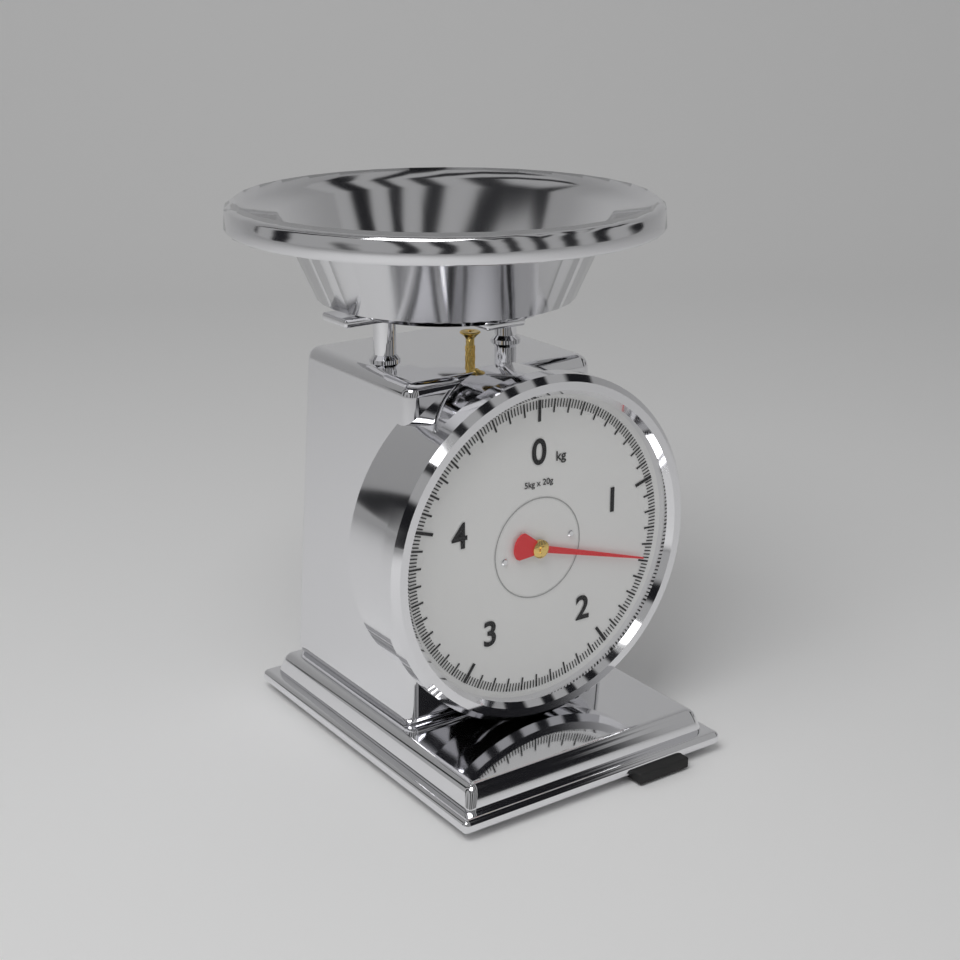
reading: 1.48 kg
